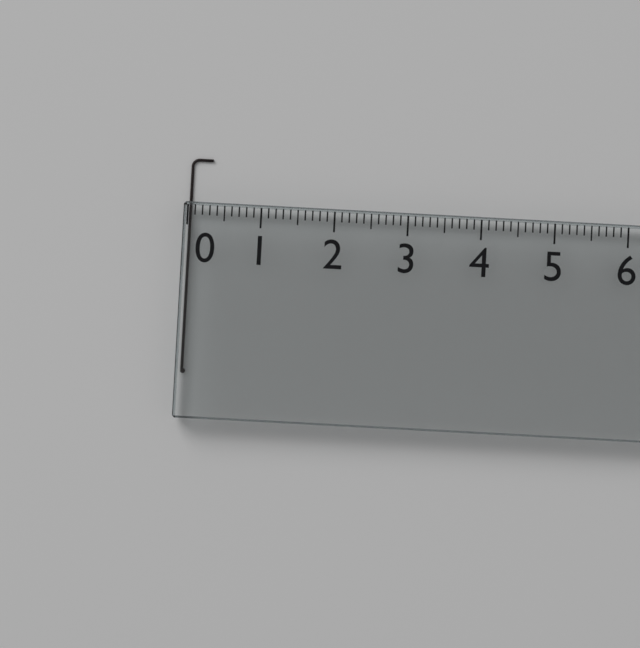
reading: 0.3 (no unit)
